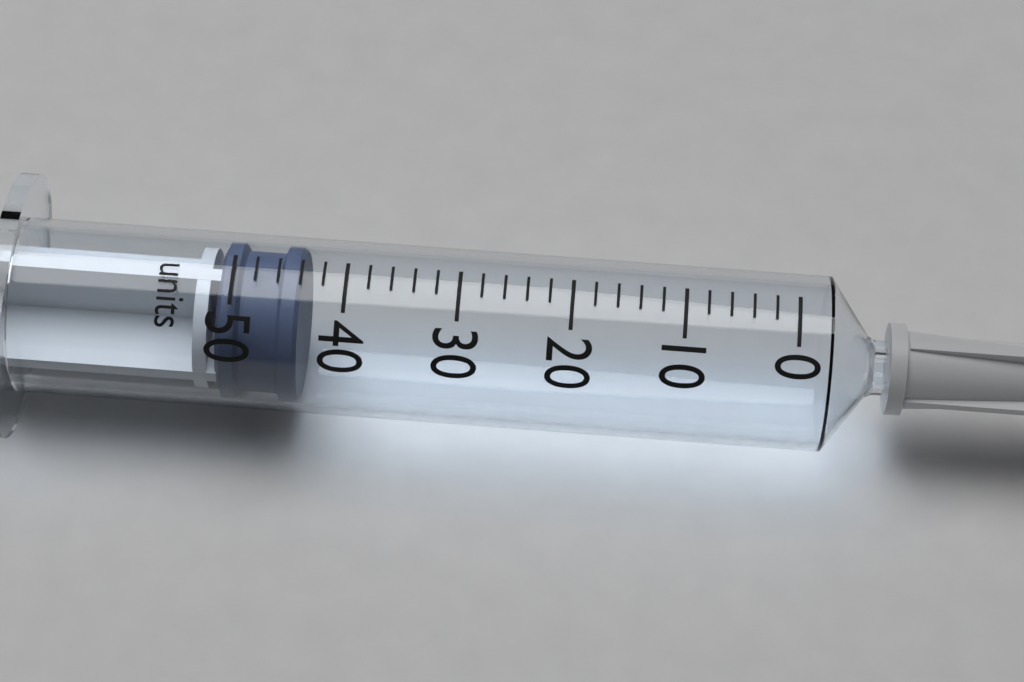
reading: 44 units
